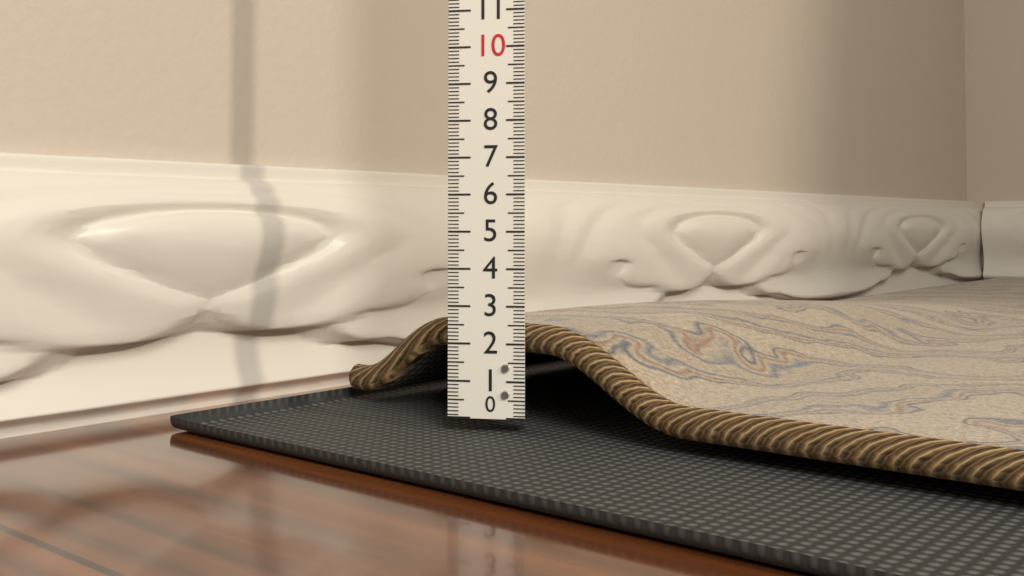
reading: 2.5 (no unit)
